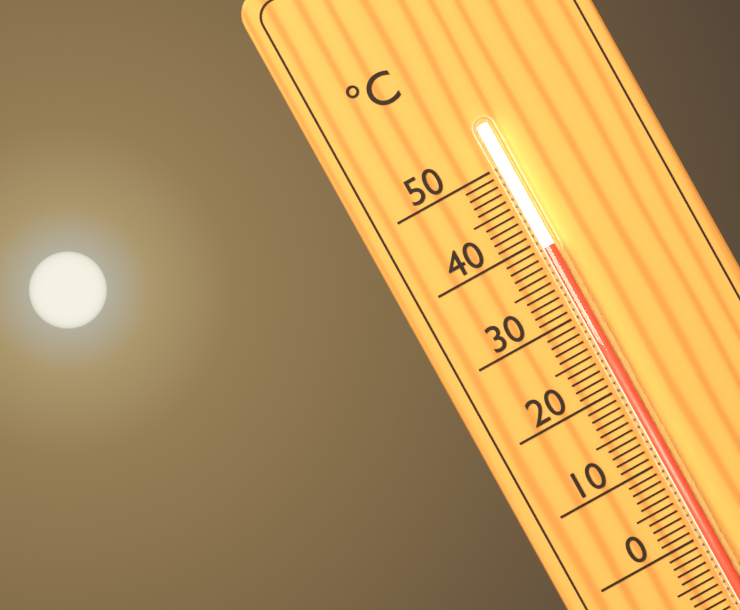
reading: 39 °C
